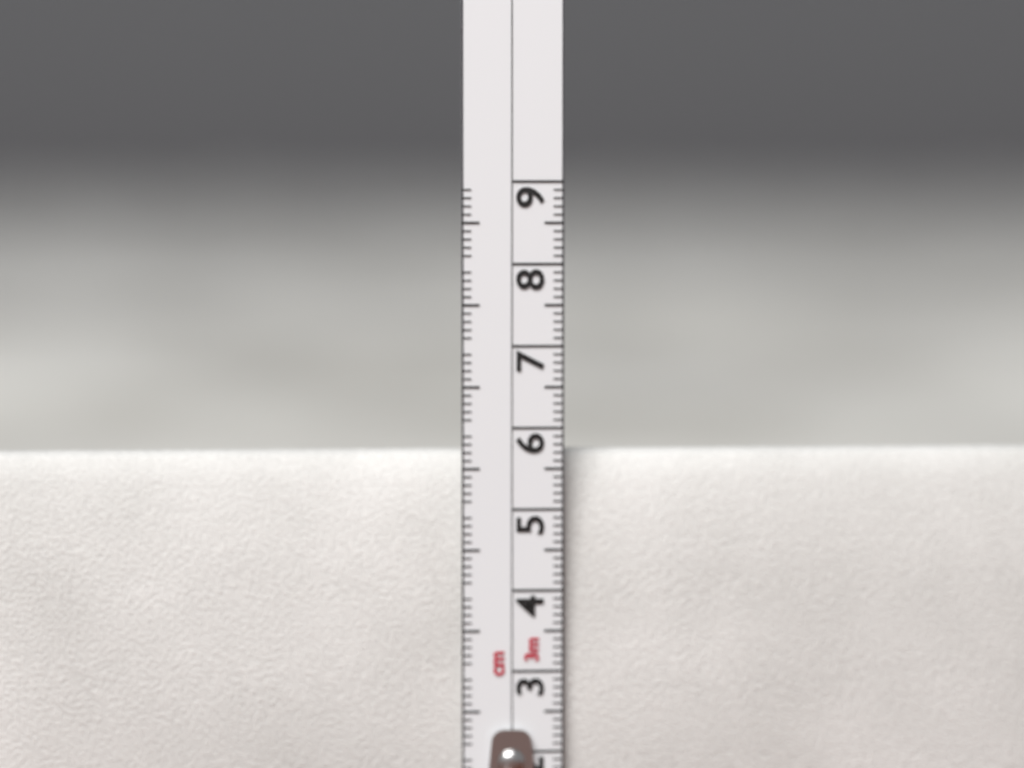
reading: 5.7 cm
